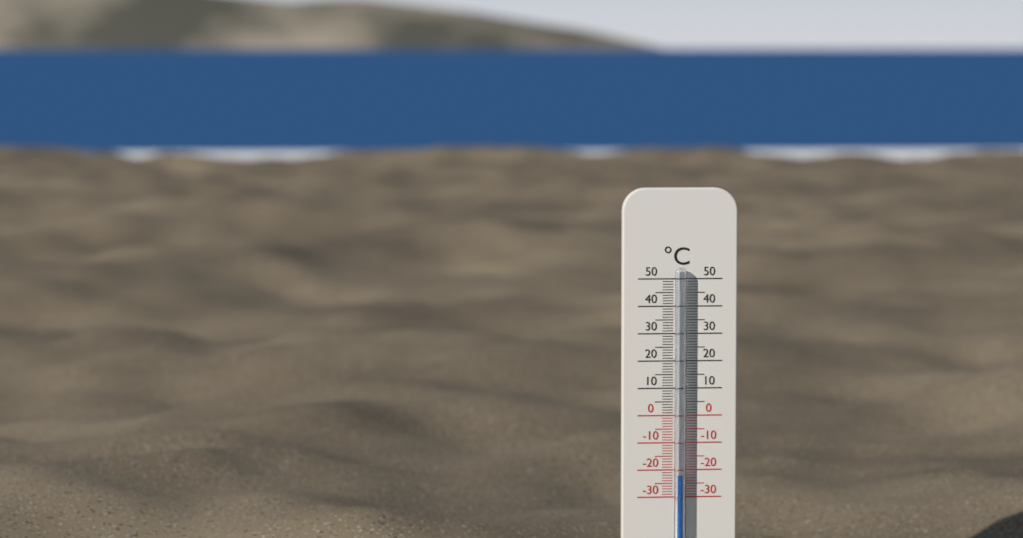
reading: -22 °C
